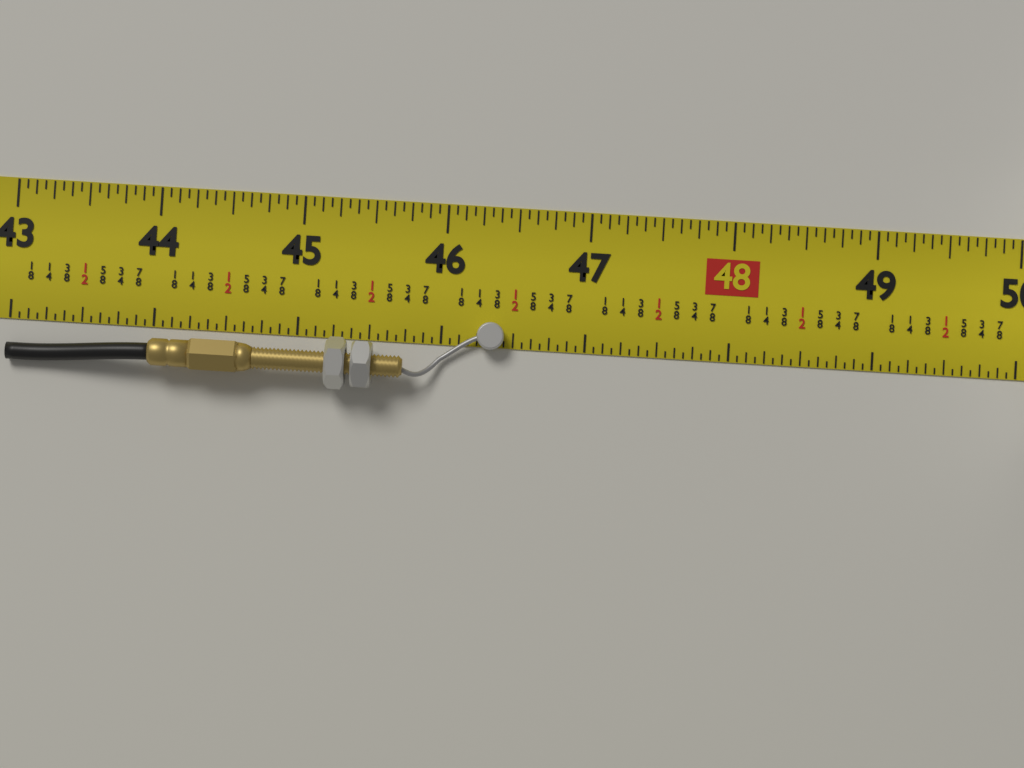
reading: 46.4375 in
